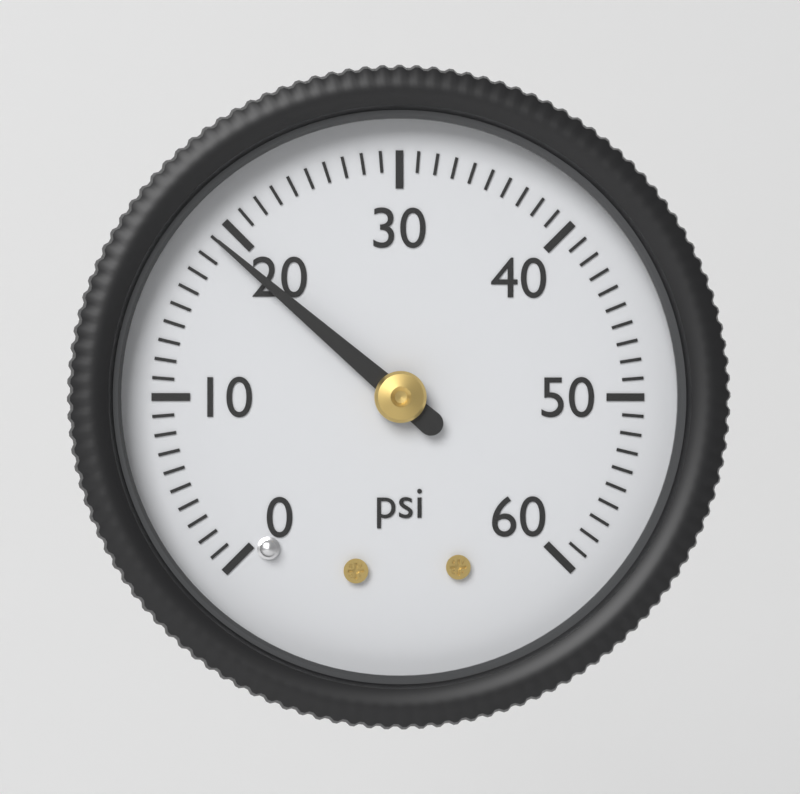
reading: 19 psi
